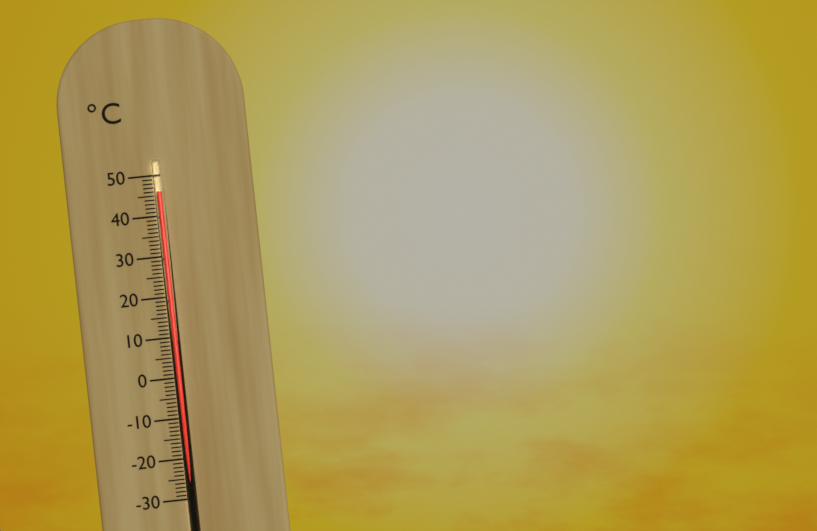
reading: 46 °C
